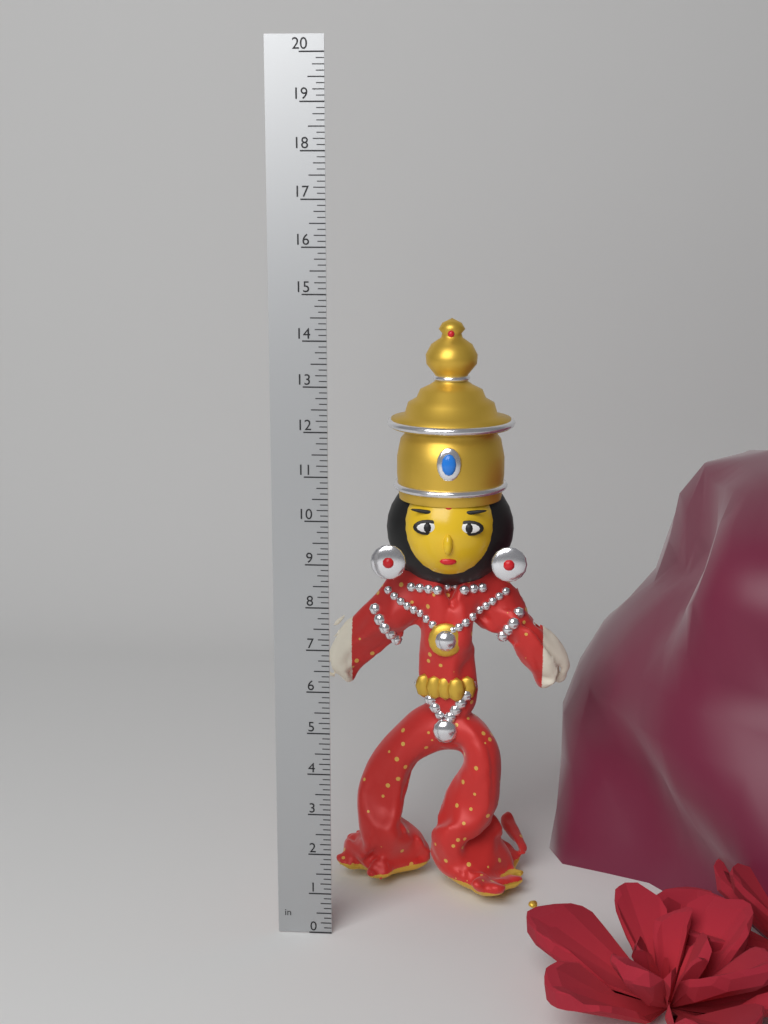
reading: 14.250 in
